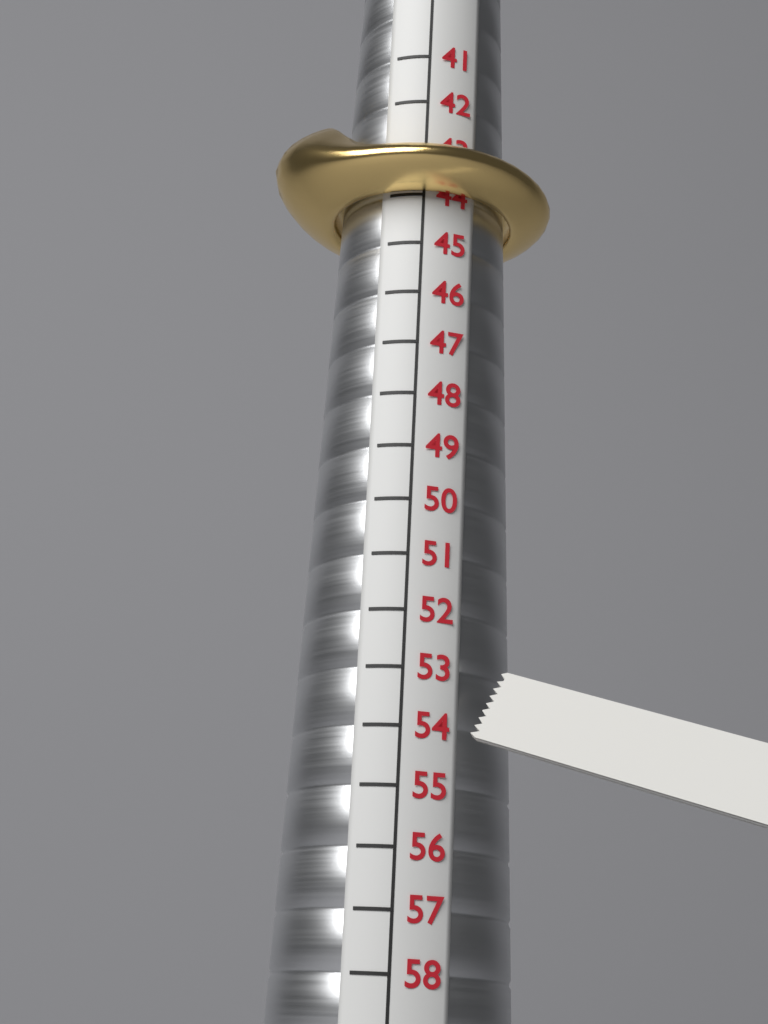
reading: 44 (no unit)
